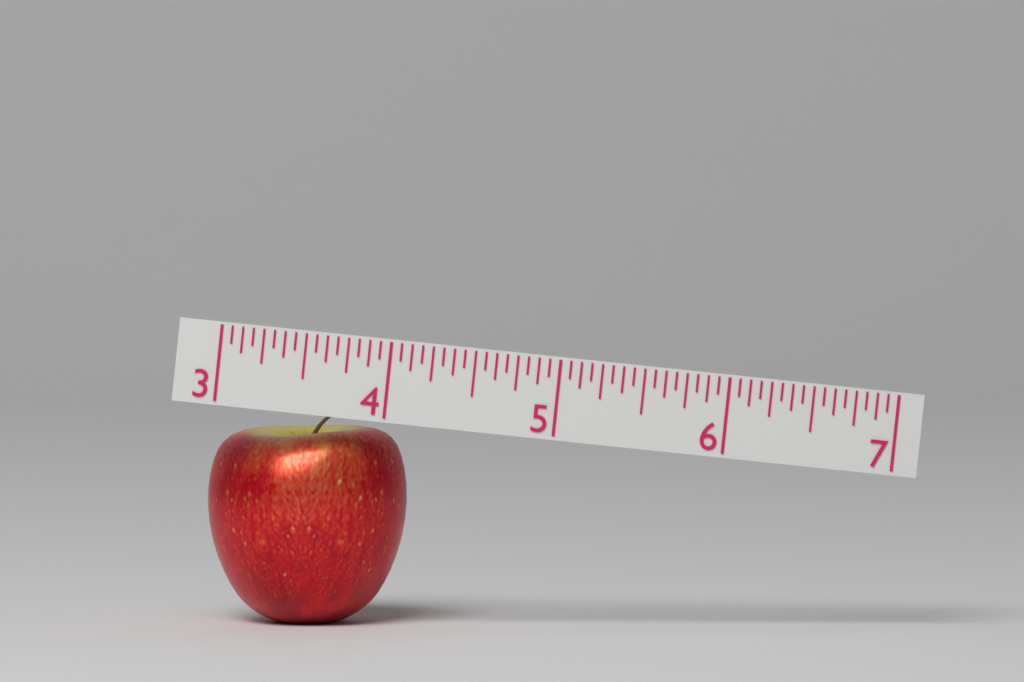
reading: 4.1875 (no unit)
